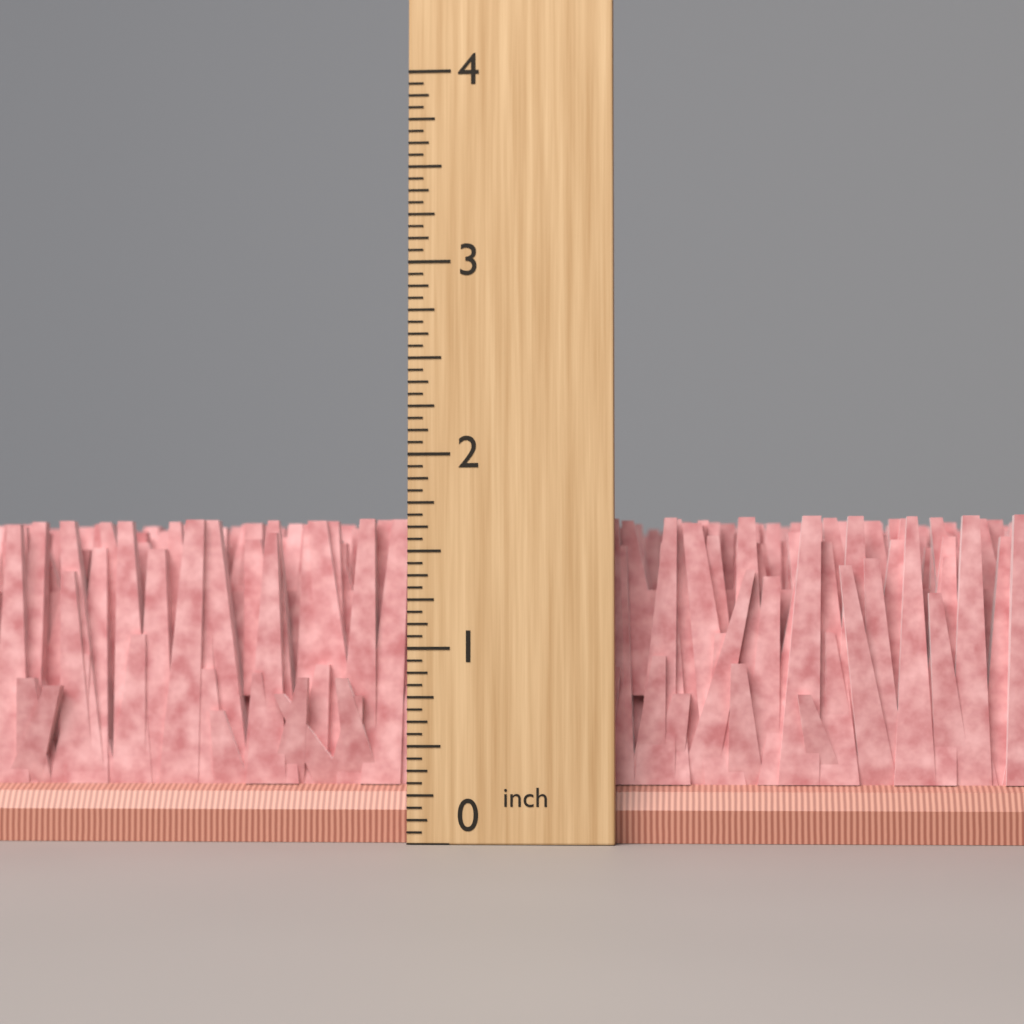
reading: 1.6875 inch
